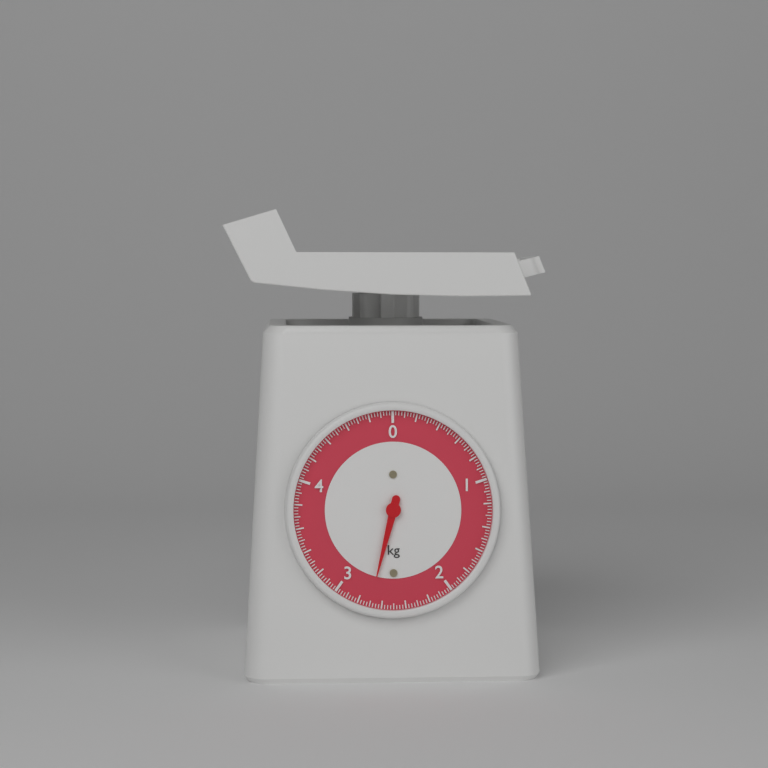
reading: 2.700 kg
